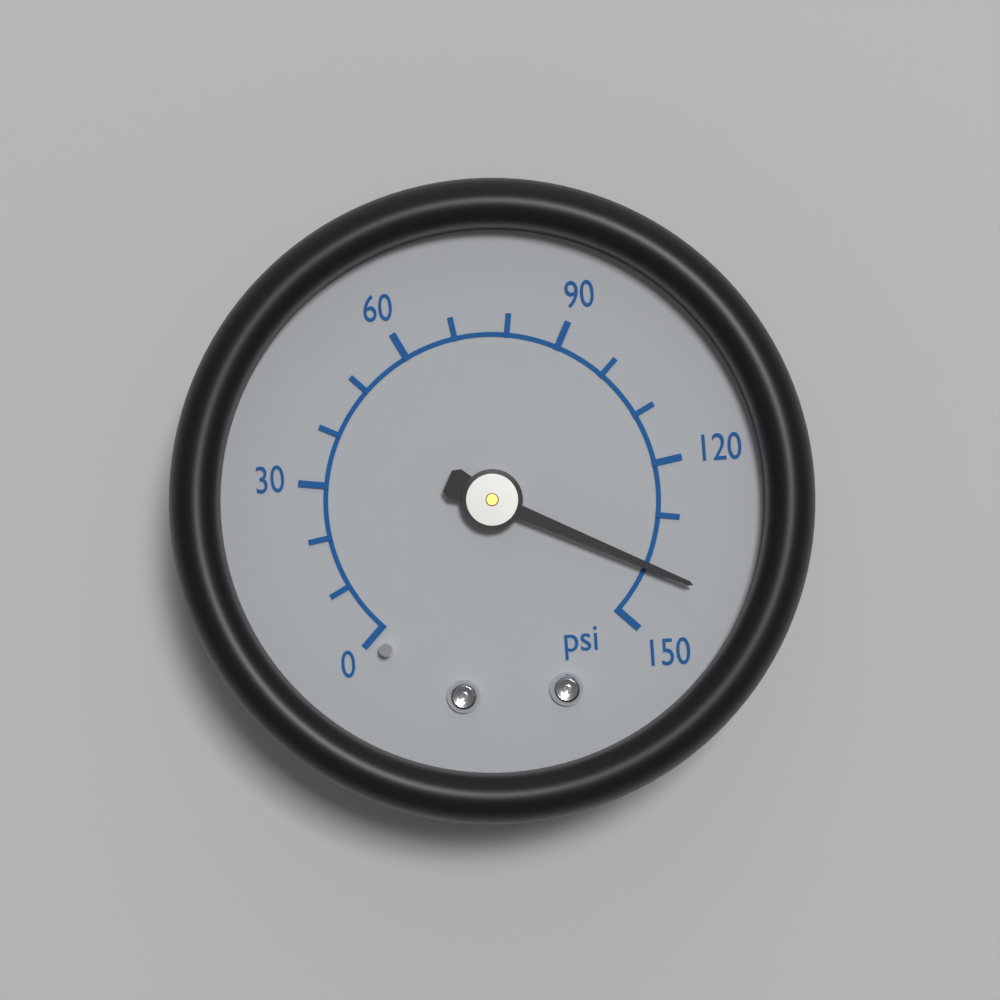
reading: 140 psi
